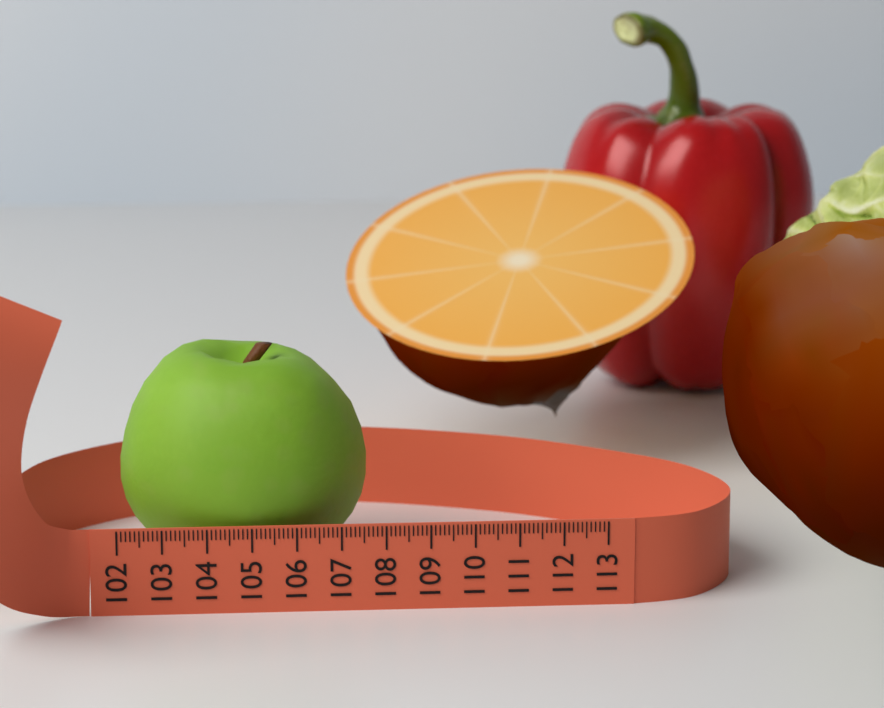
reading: 107.7 (no unit)
